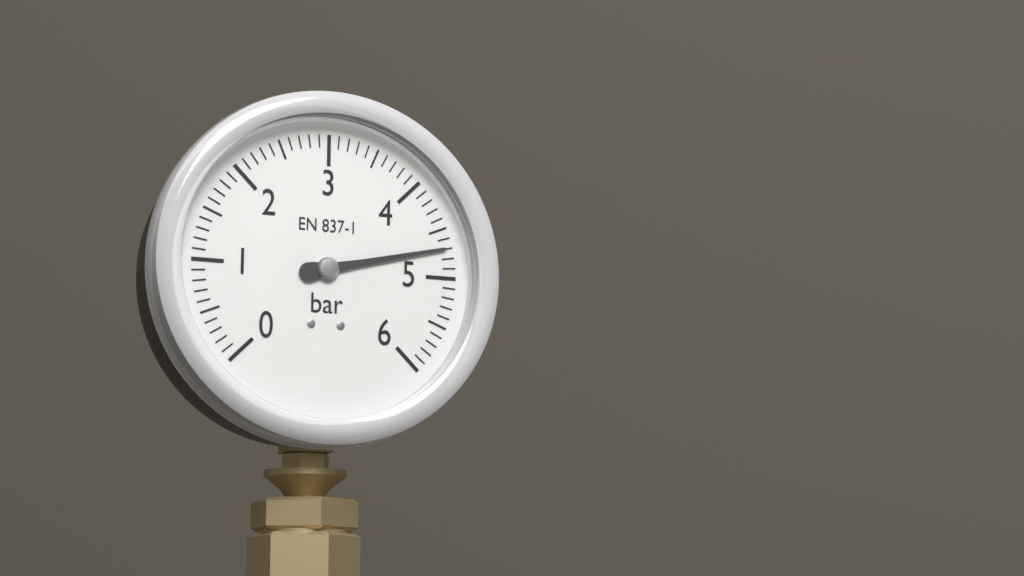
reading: 4.7 bar
